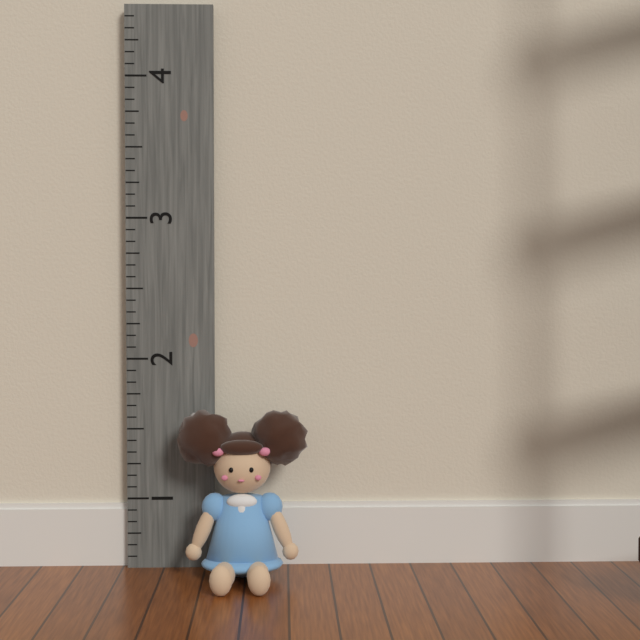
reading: 1.666667 (no unit)
